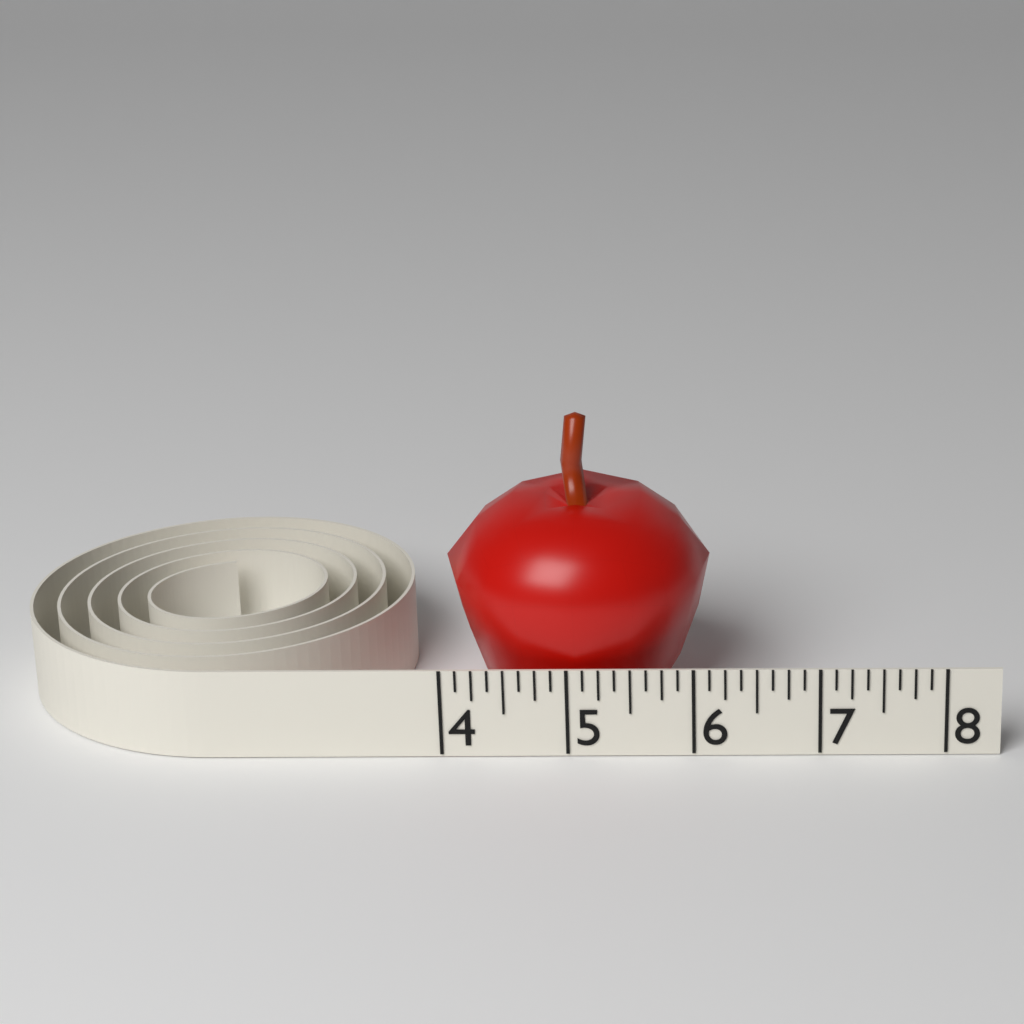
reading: 6.125 (no unit)
